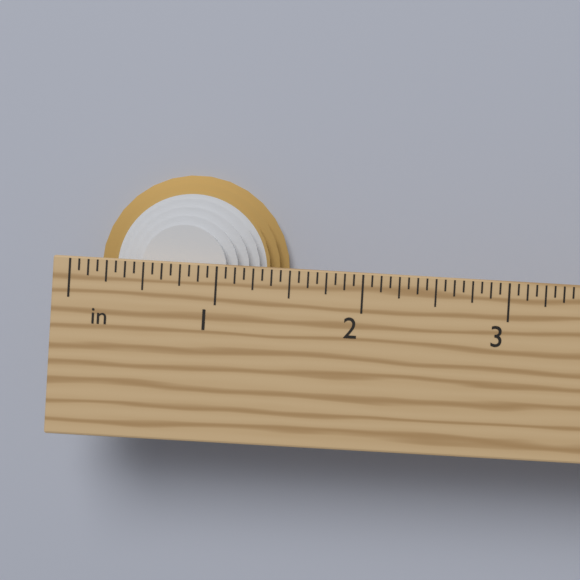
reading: 1.5000 in
